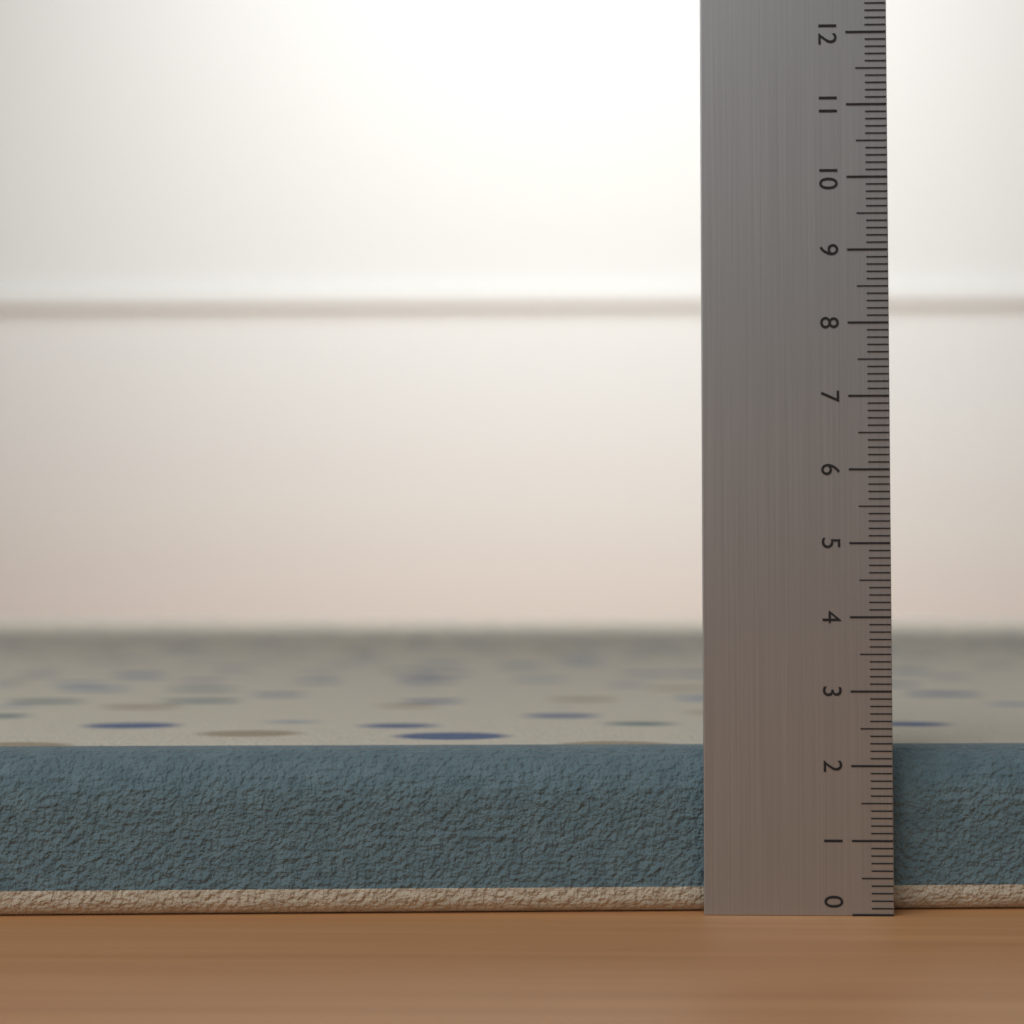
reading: 2.2 (no unit)
